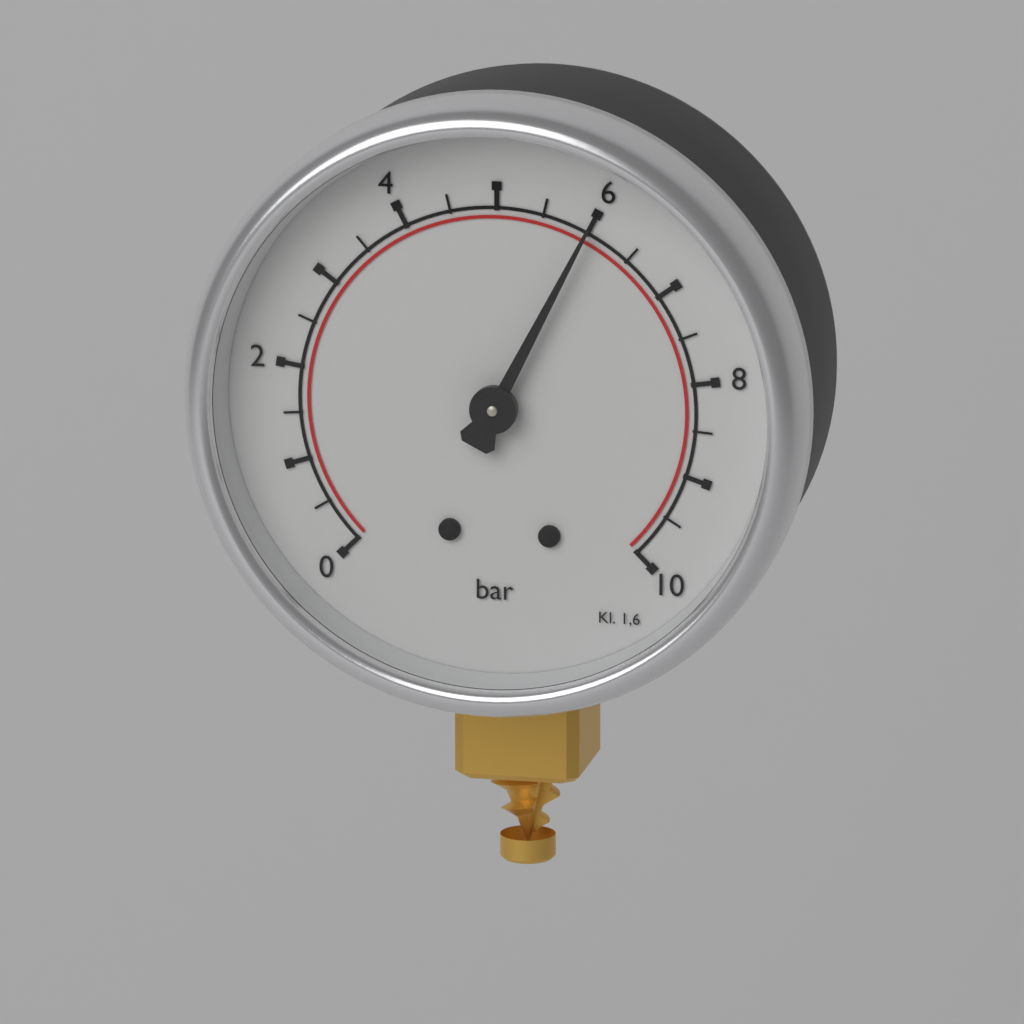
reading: 6.0 bar
